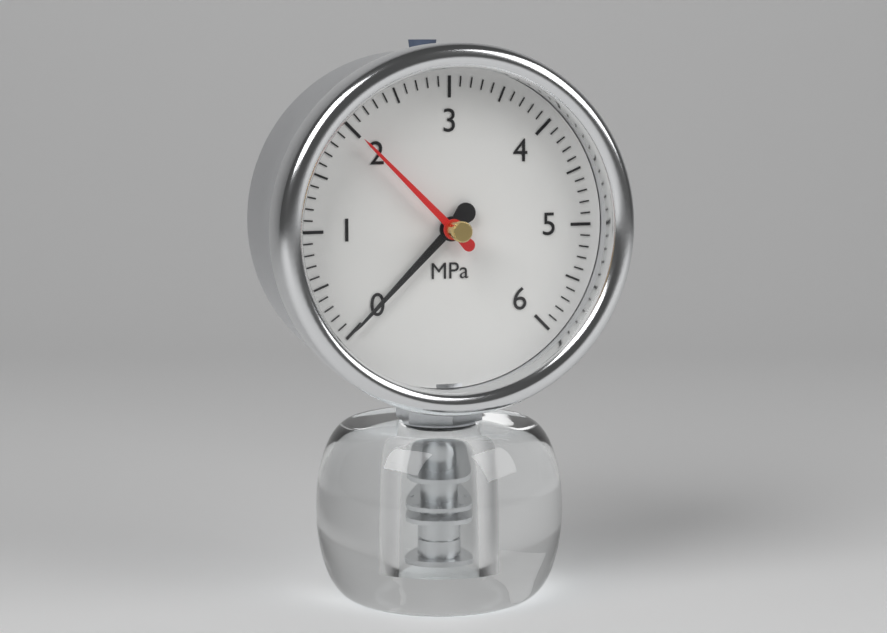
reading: 0.0 MPa
